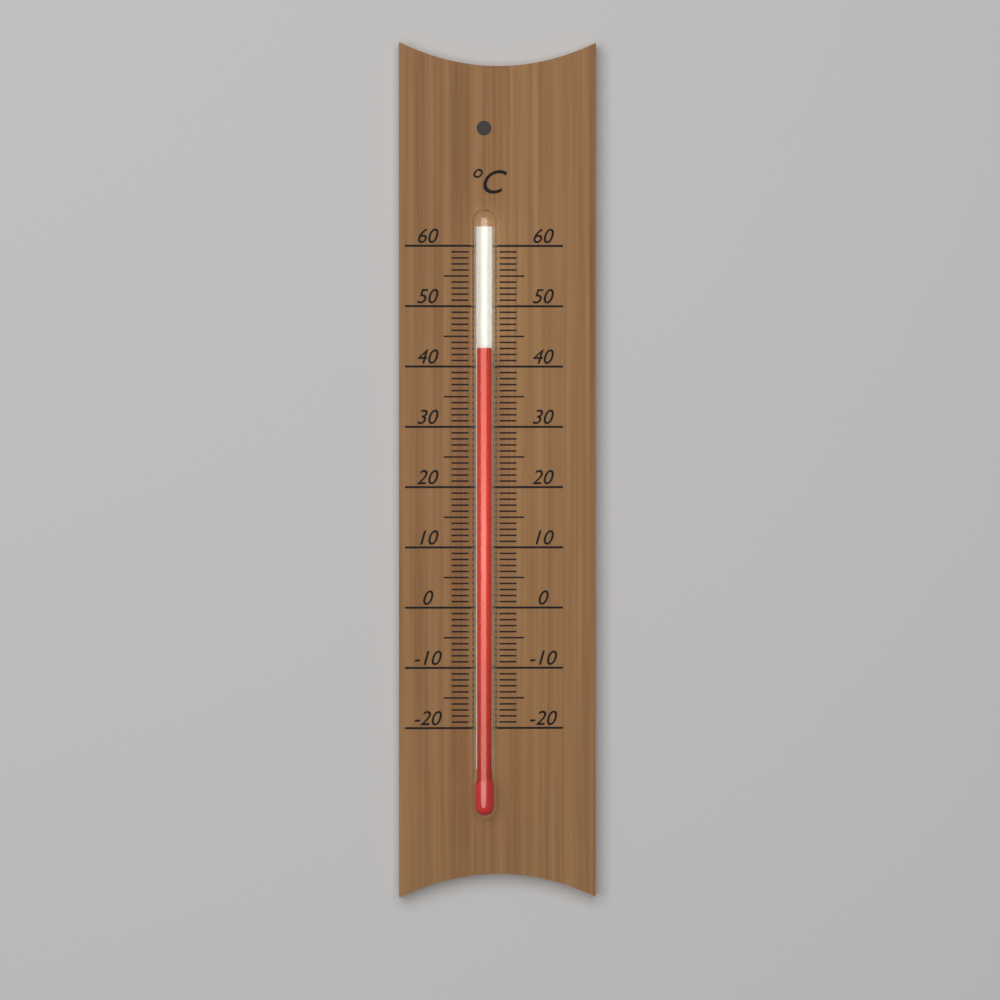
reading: 43 °C
